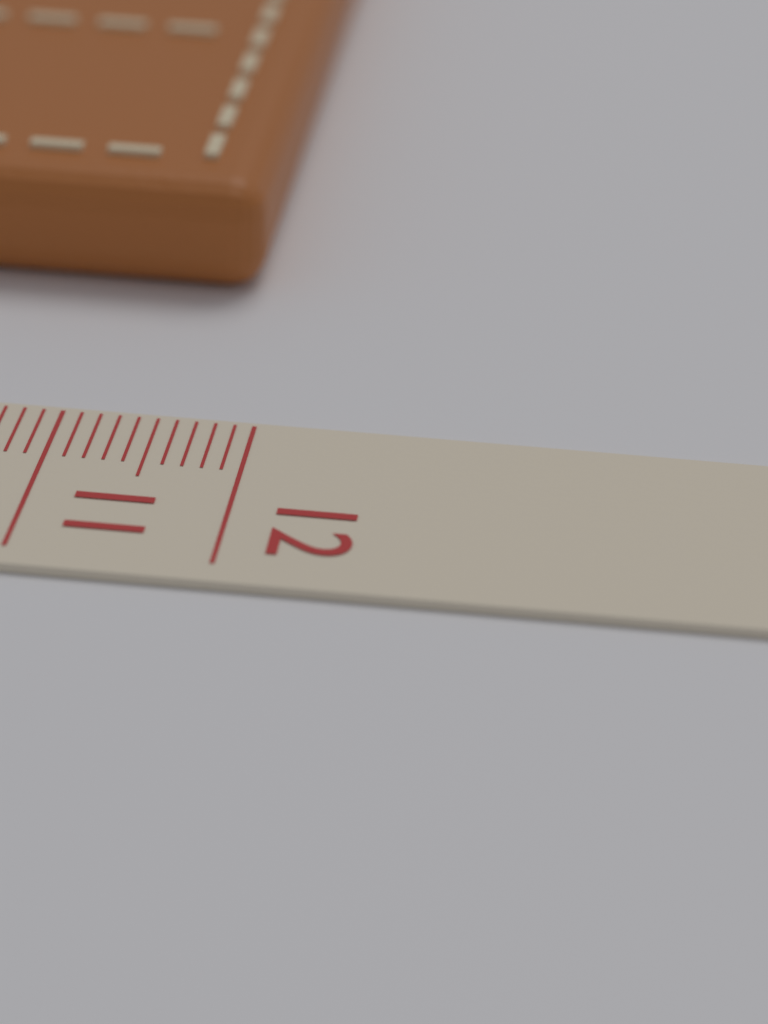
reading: 11.8 cm
